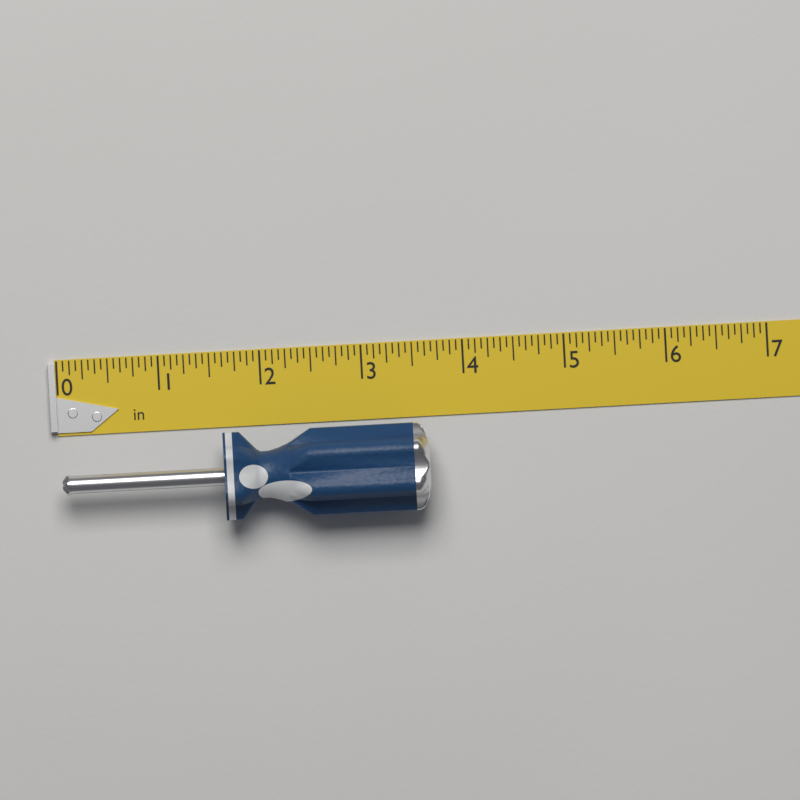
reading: 3.6250 in
